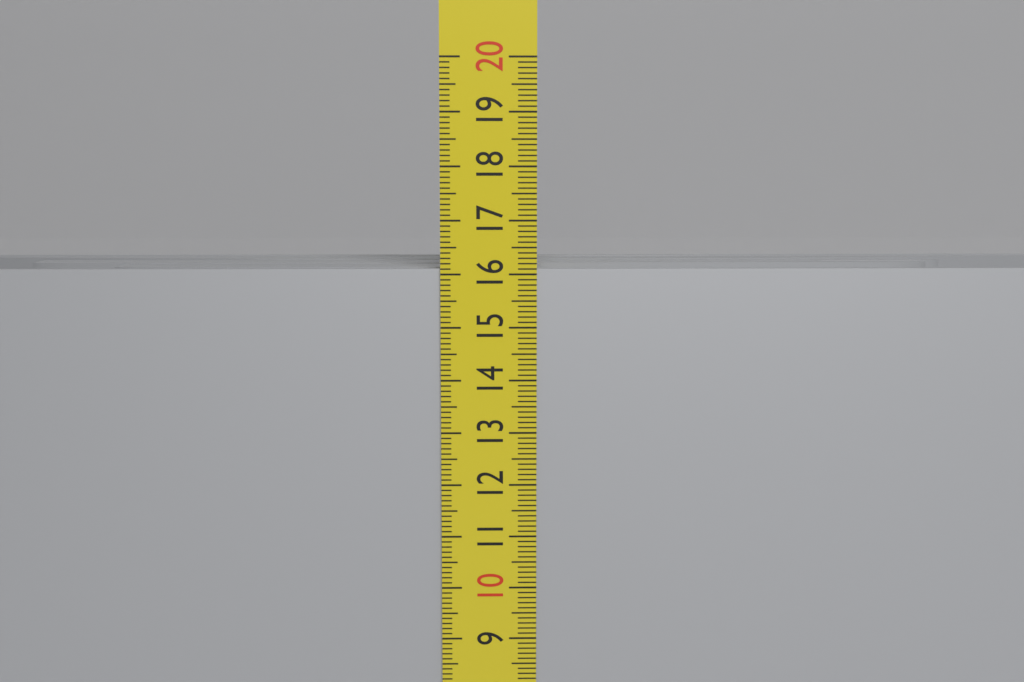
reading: 16.1 cm
